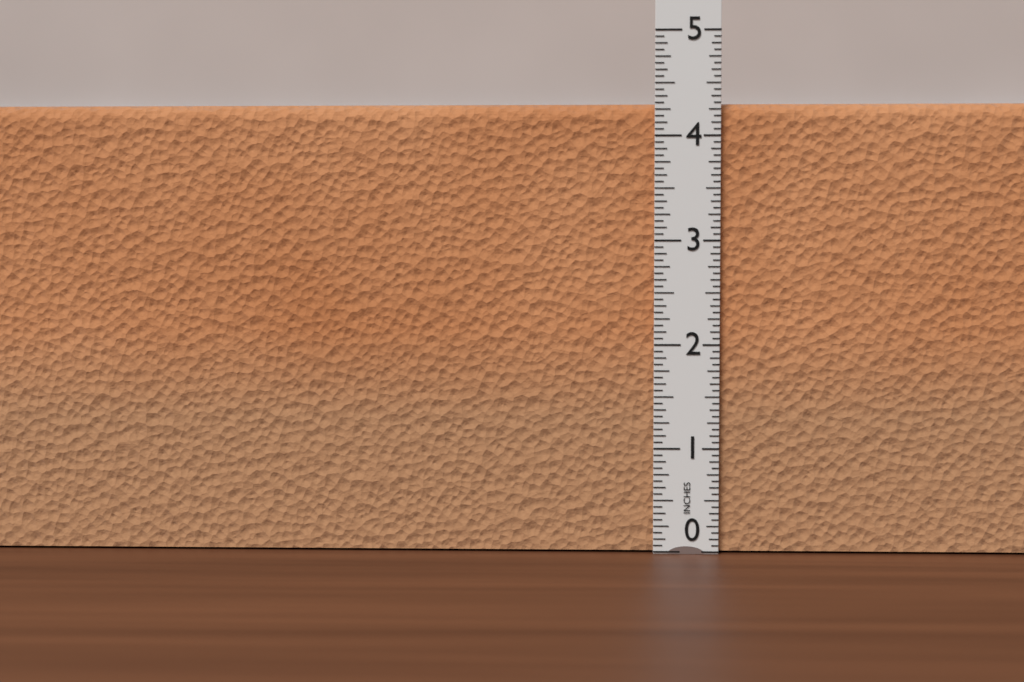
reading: 4.3125 in
